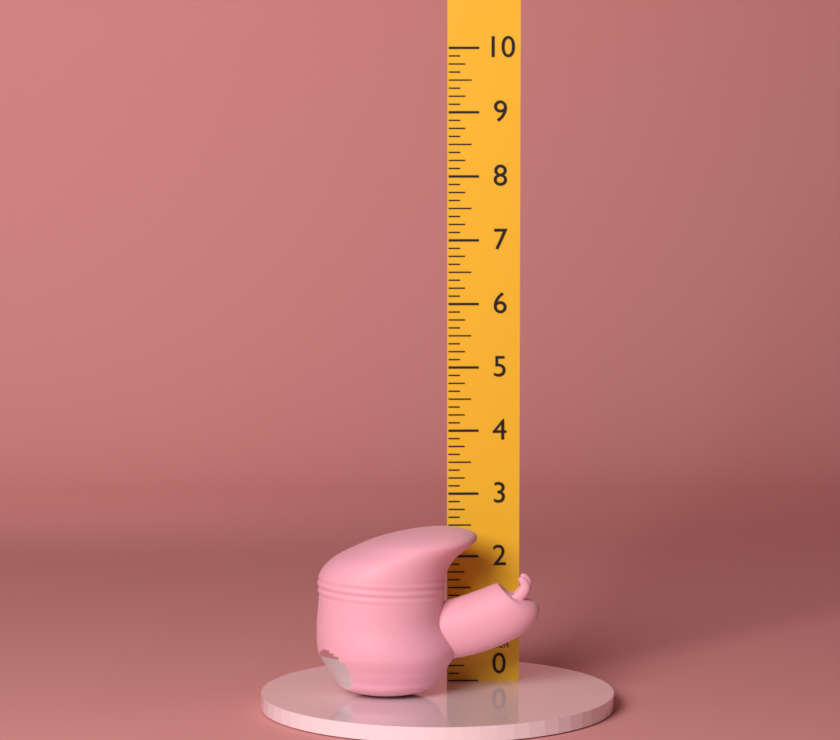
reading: 2.625 in
